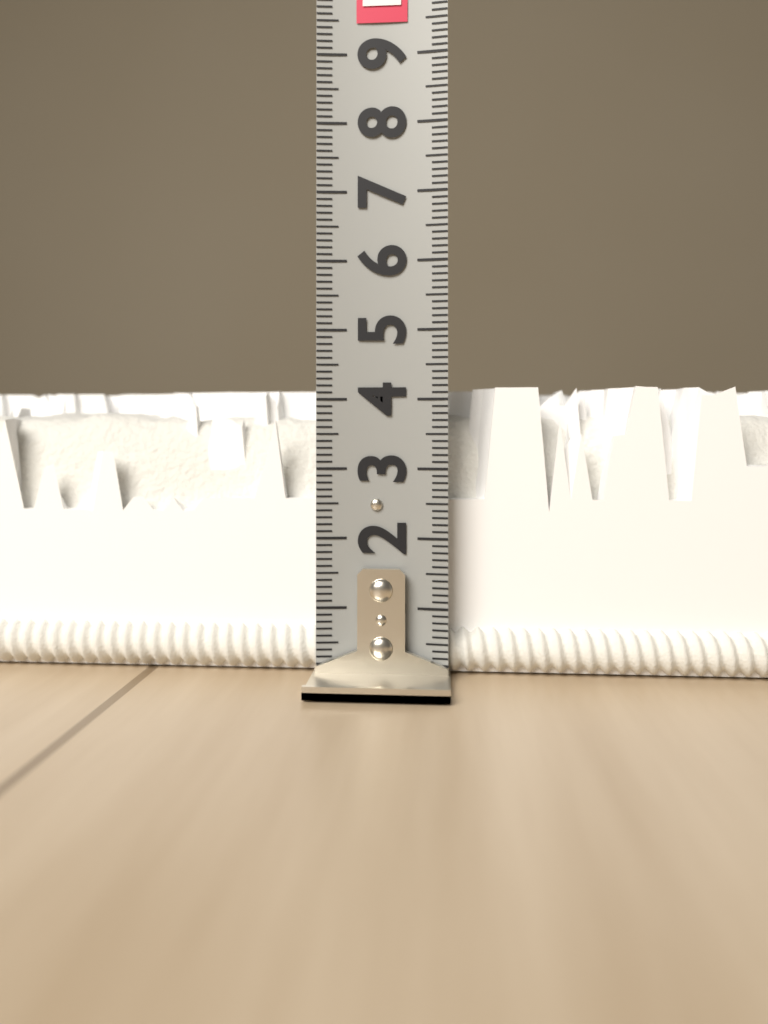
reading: 4.2 (no unit)
